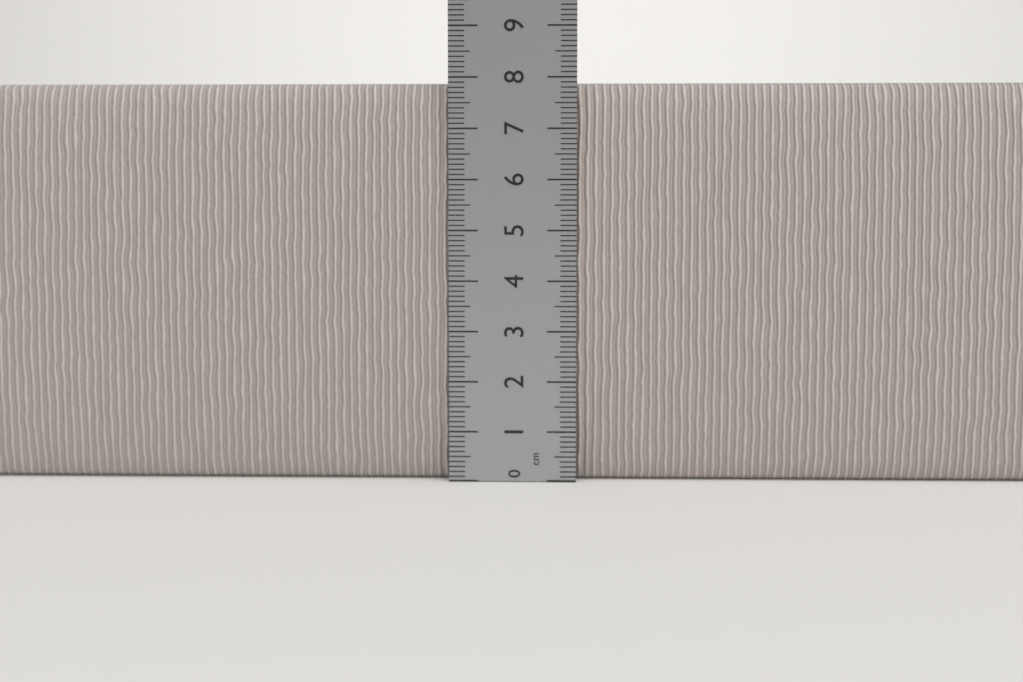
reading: 7.9 cm
